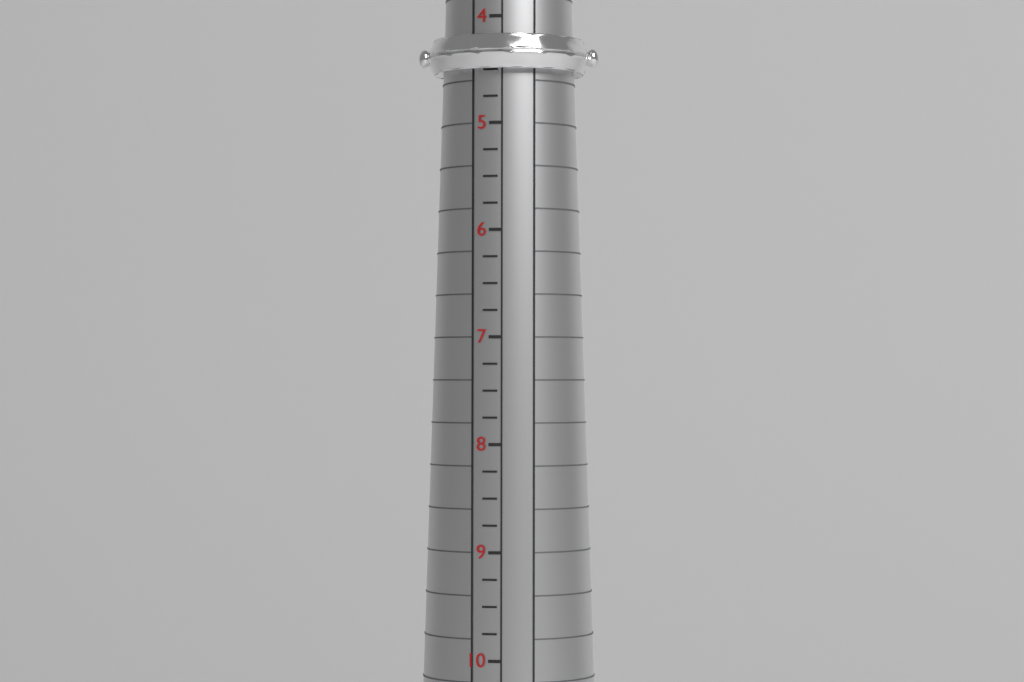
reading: 4.50 (no unit)
